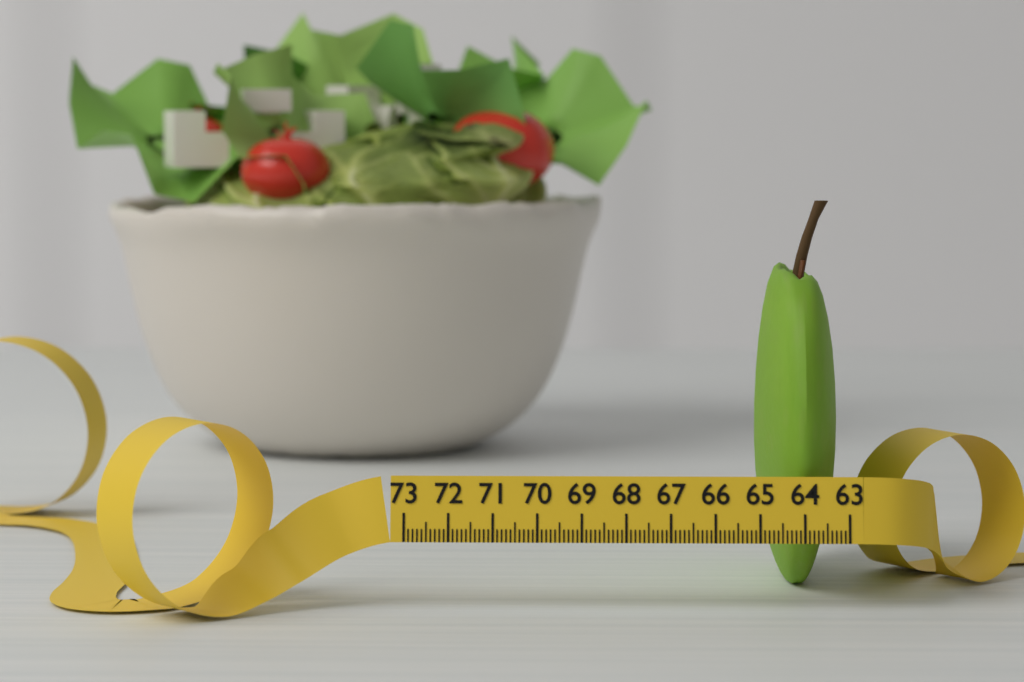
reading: 64.9 (no unit)
